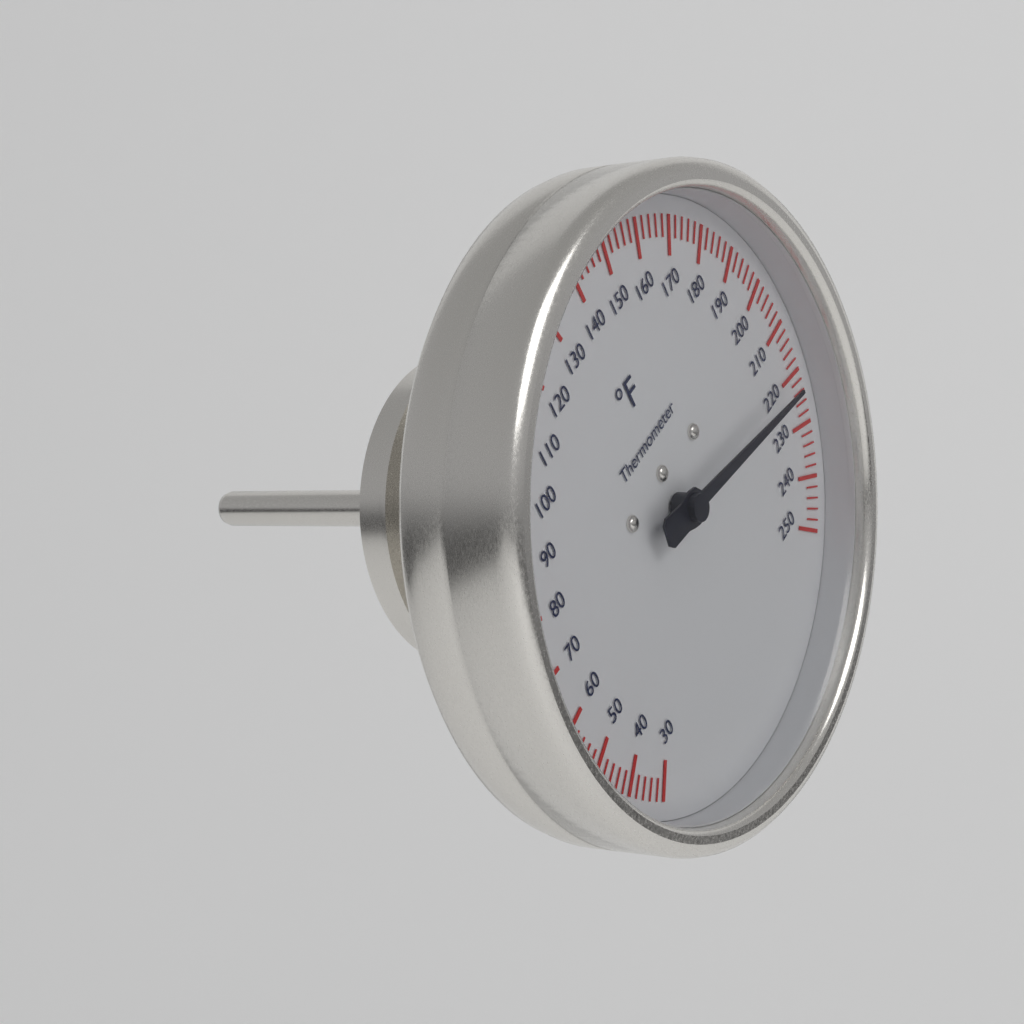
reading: 222 °F
